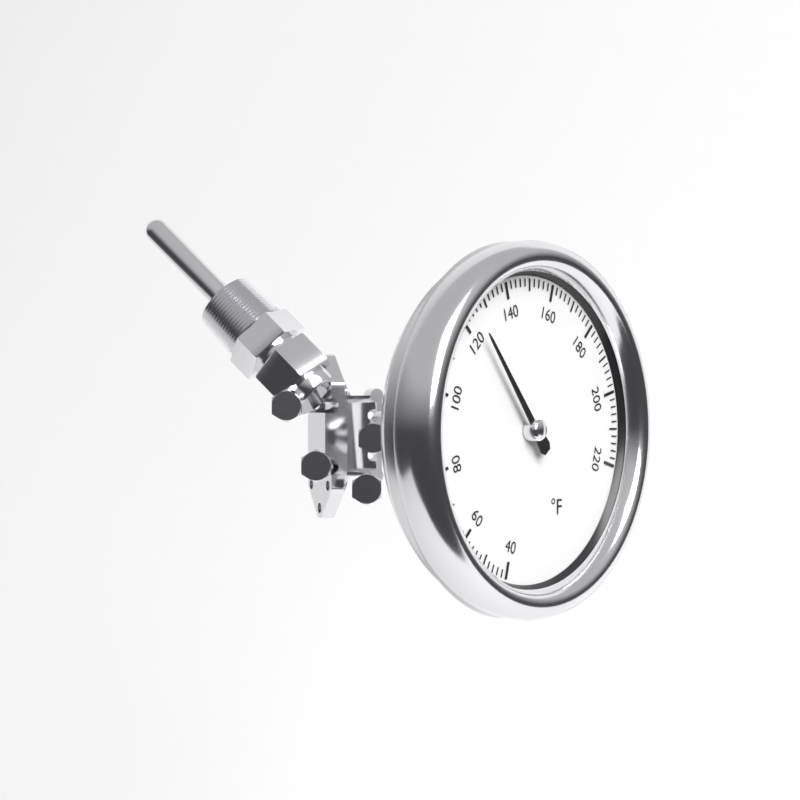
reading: 124 °F
